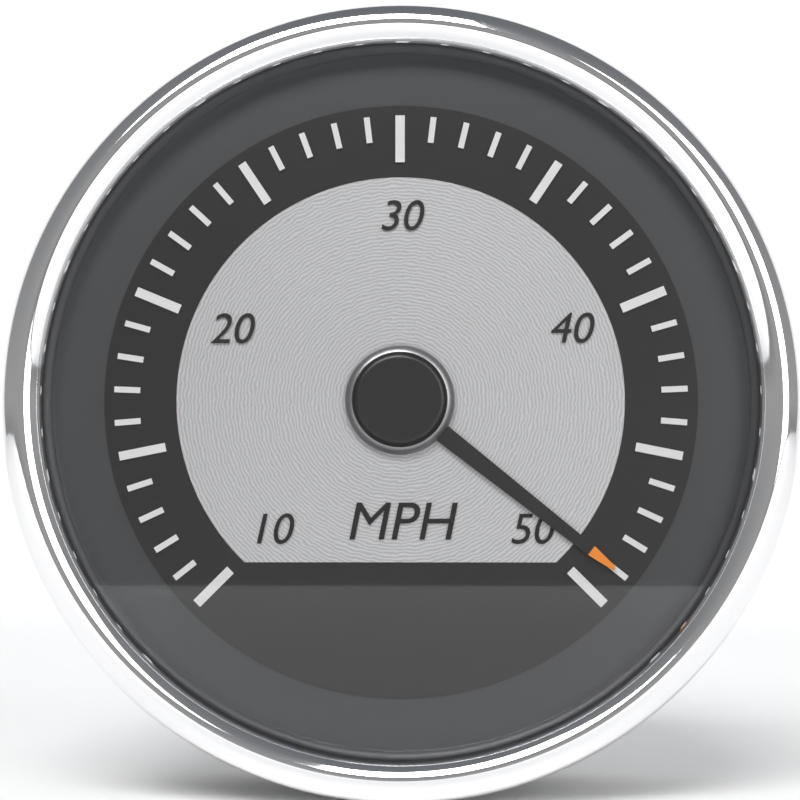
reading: 49 mph
